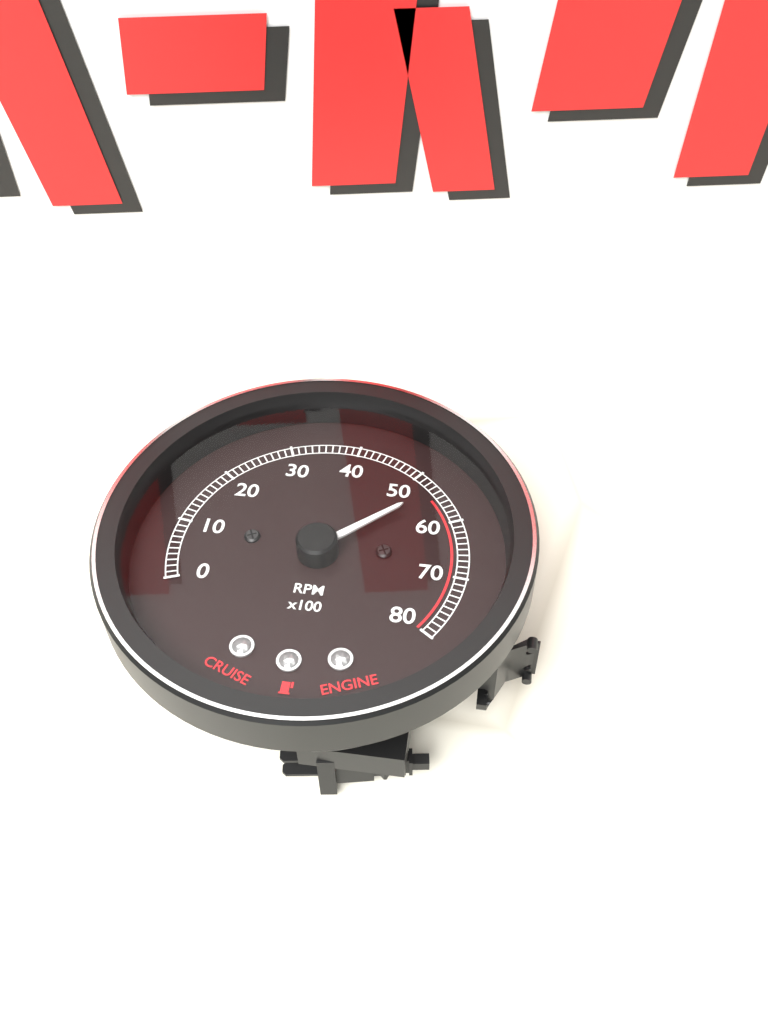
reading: 5400 RPM
